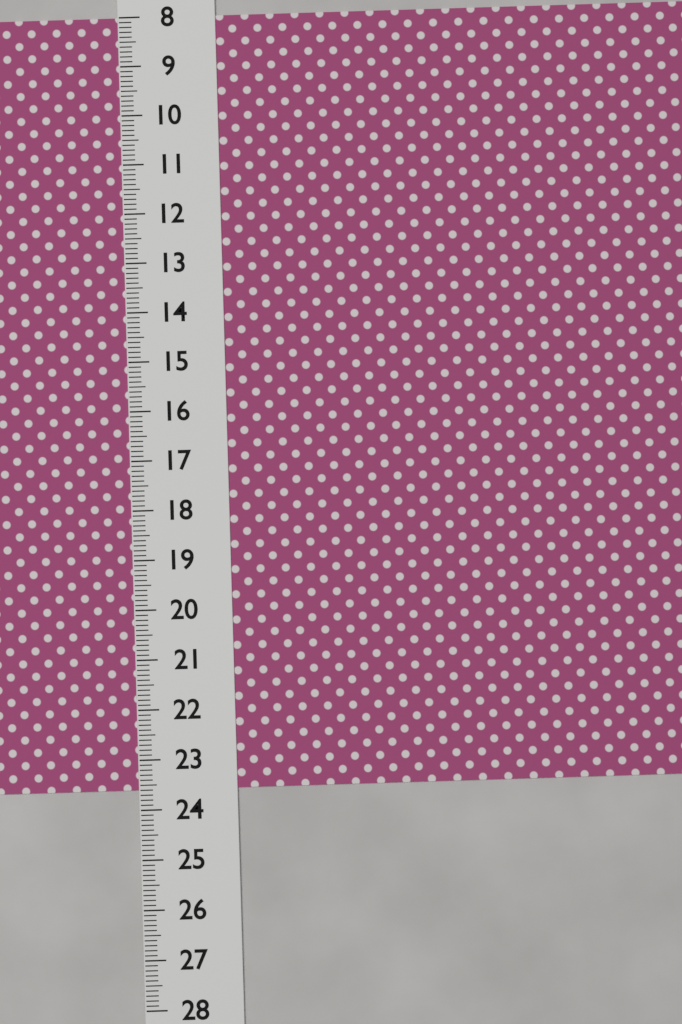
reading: 23.6 (no unit)
